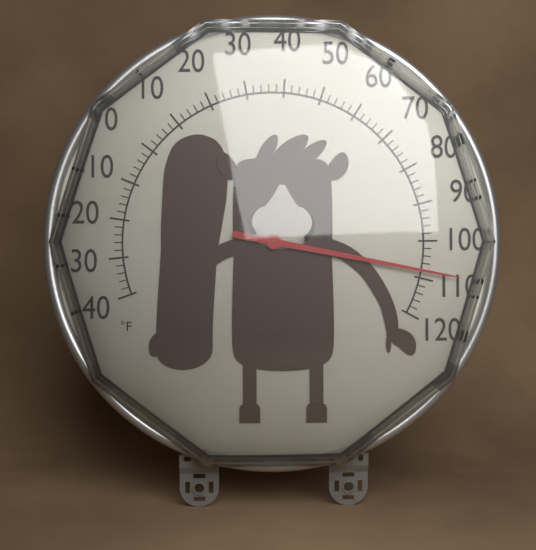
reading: 108 °F
